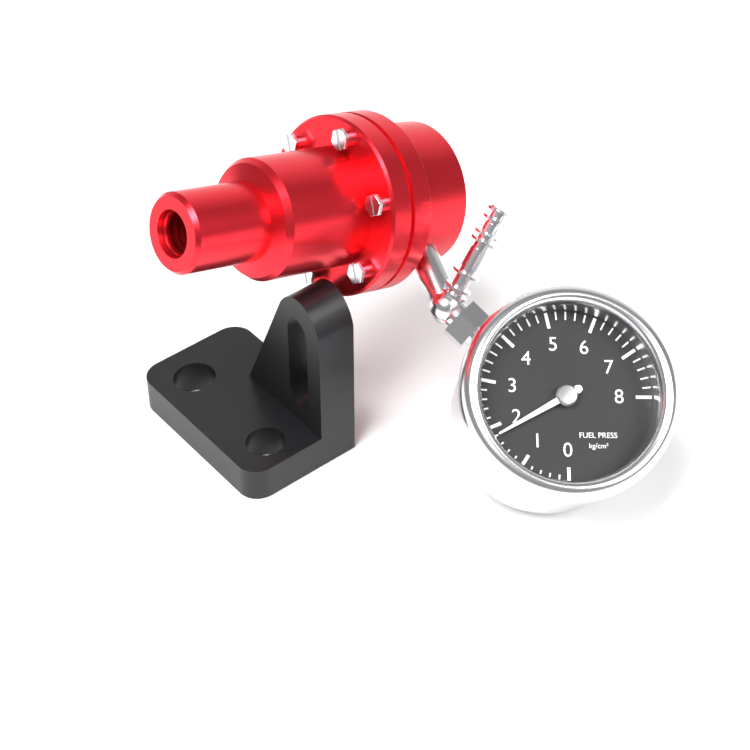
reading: 1.8 kg/cm²
